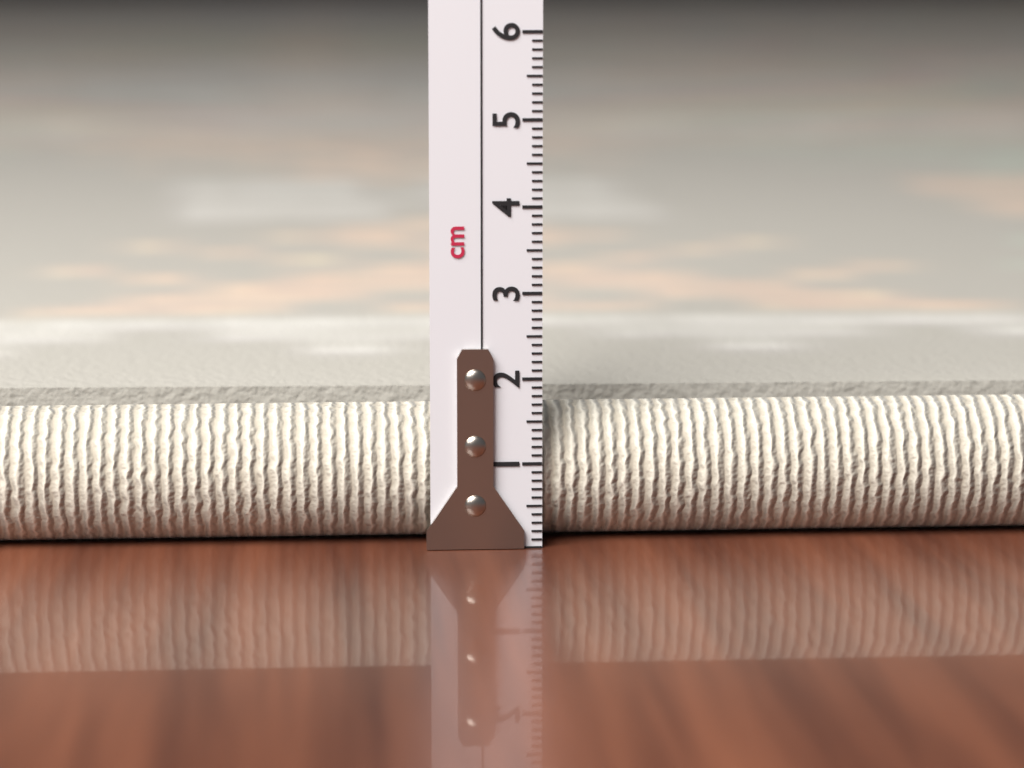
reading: 1.6 cm
